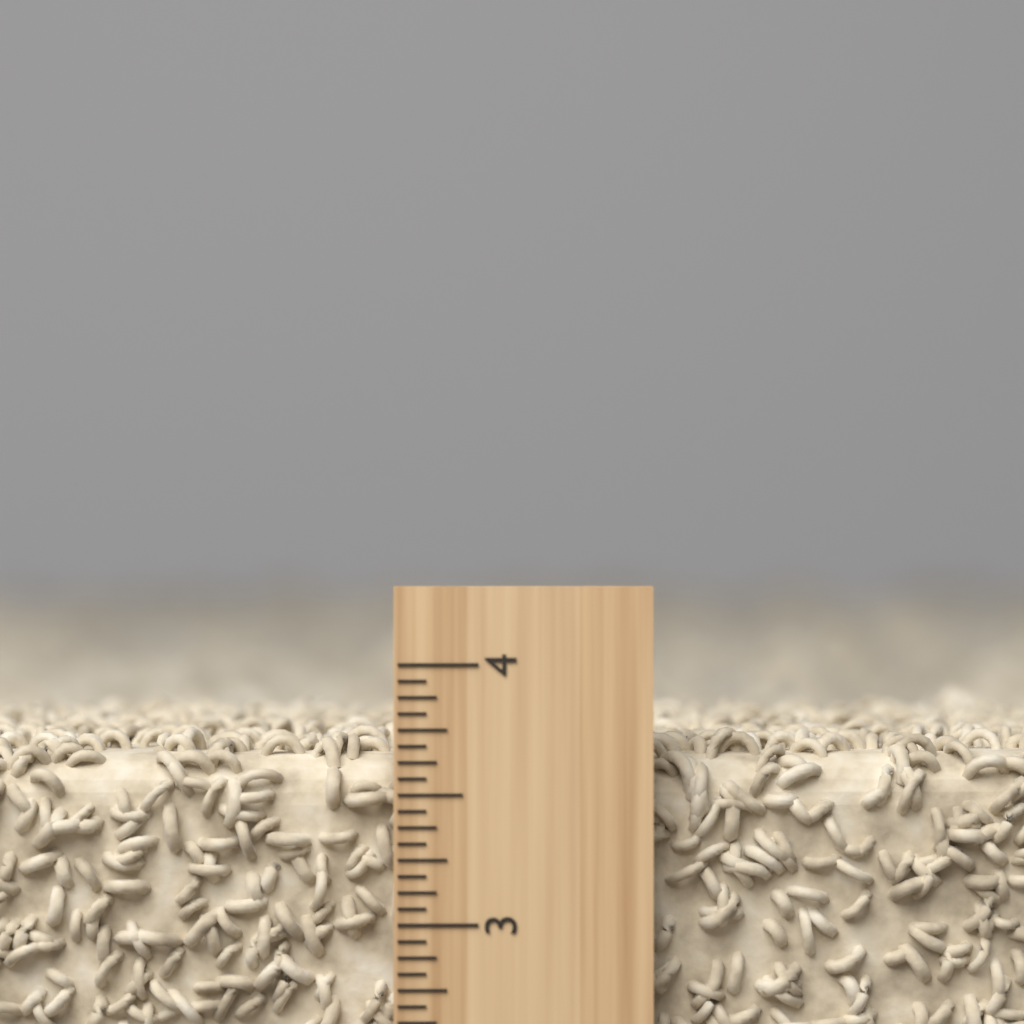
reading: 3.7500 inch
